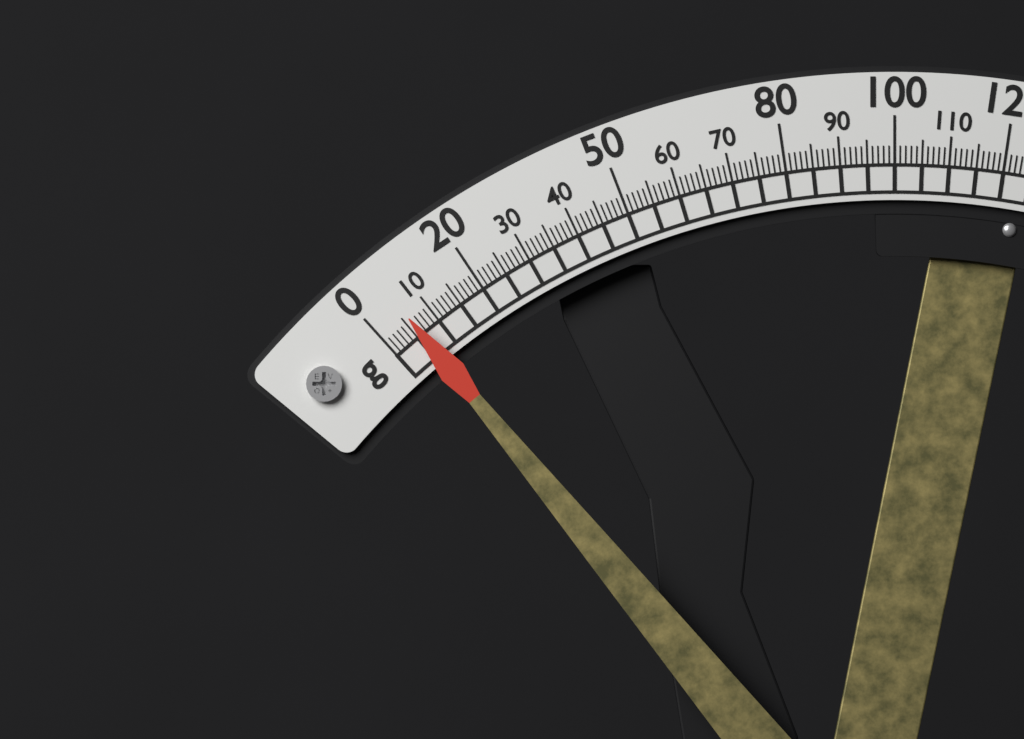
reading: 6 g
